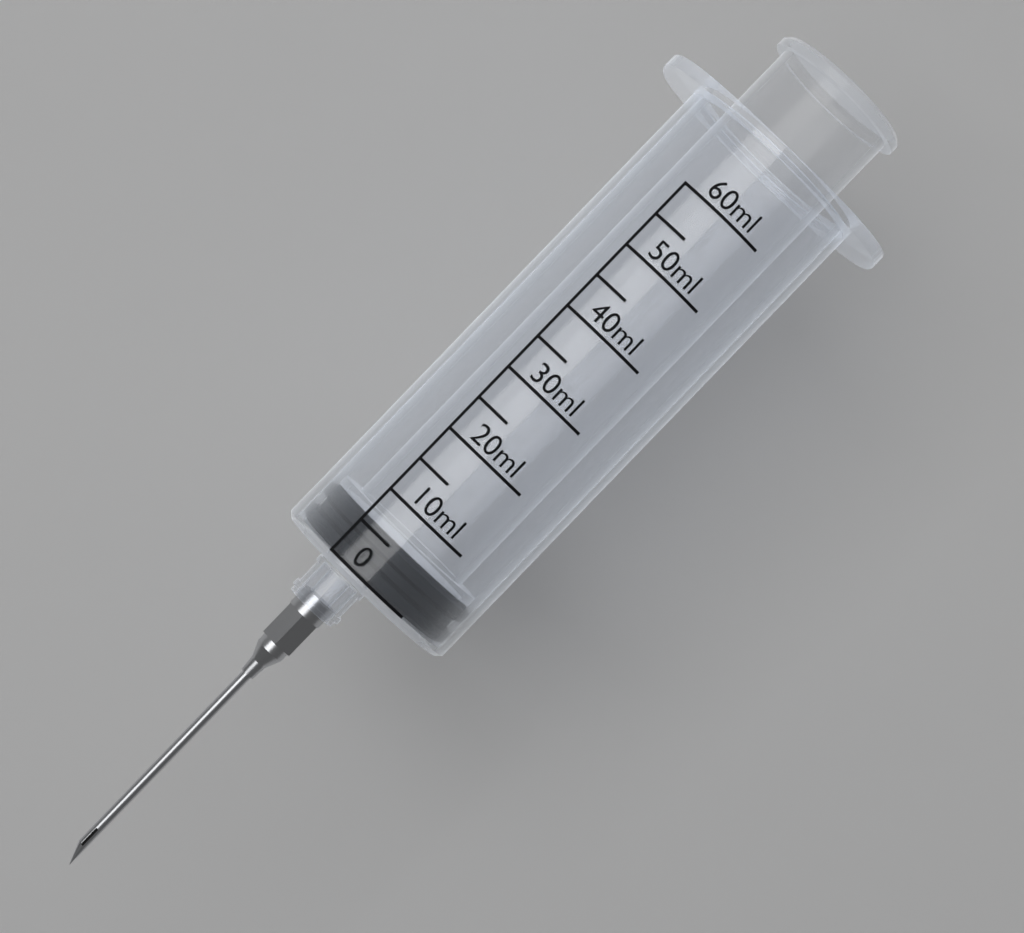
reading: 0 ml
